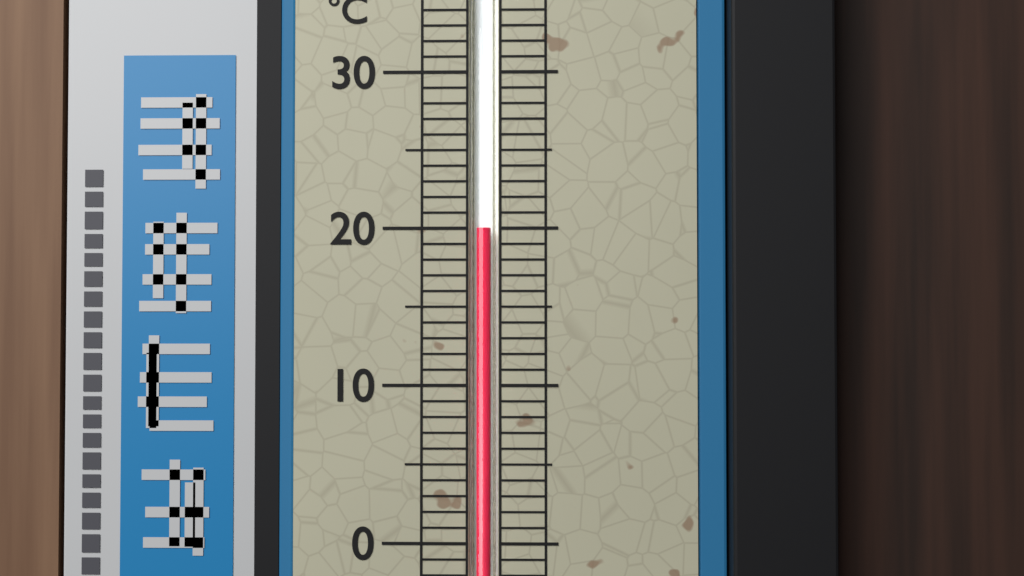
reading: 20 °C
